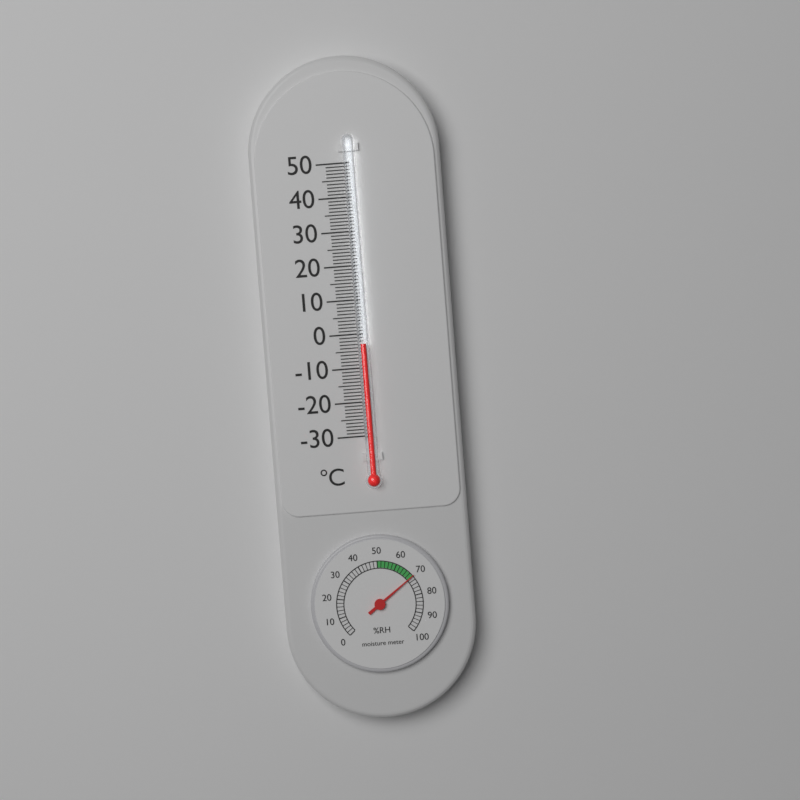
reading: -3 °C
